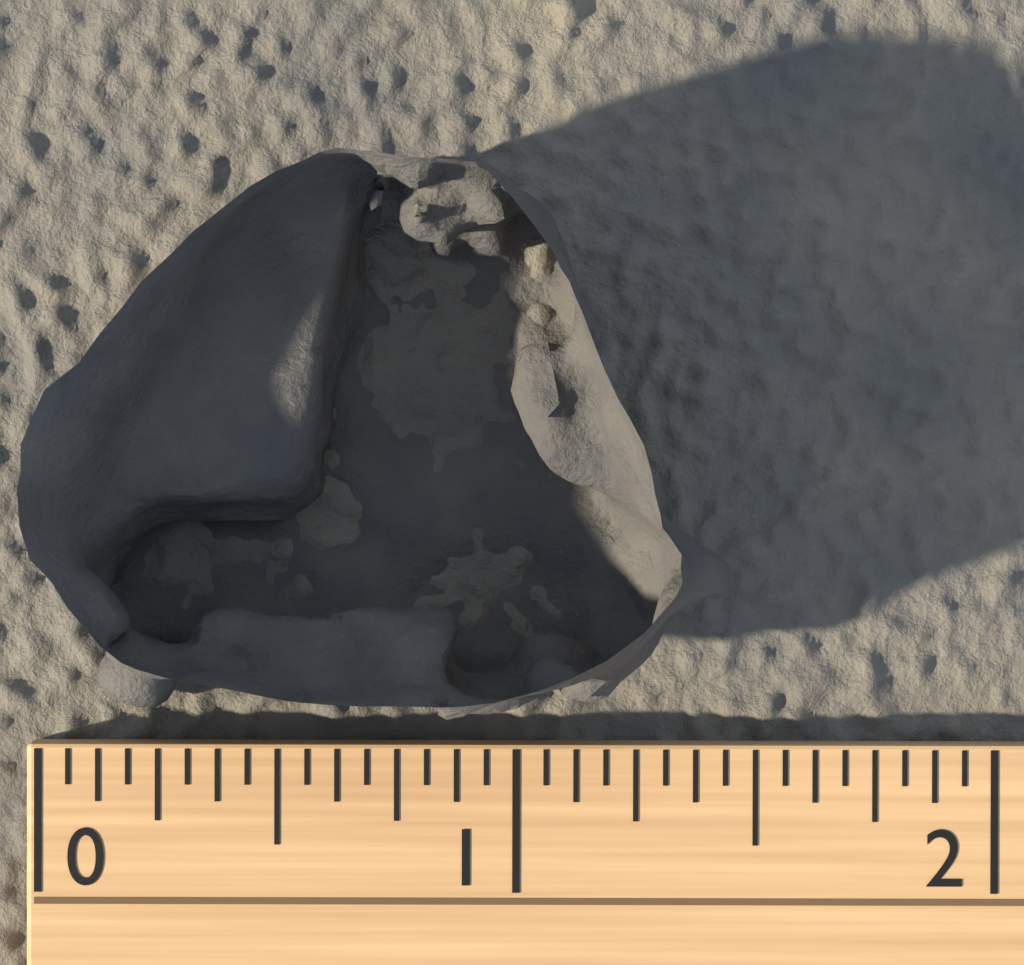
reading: 1.4375 (no unit)
